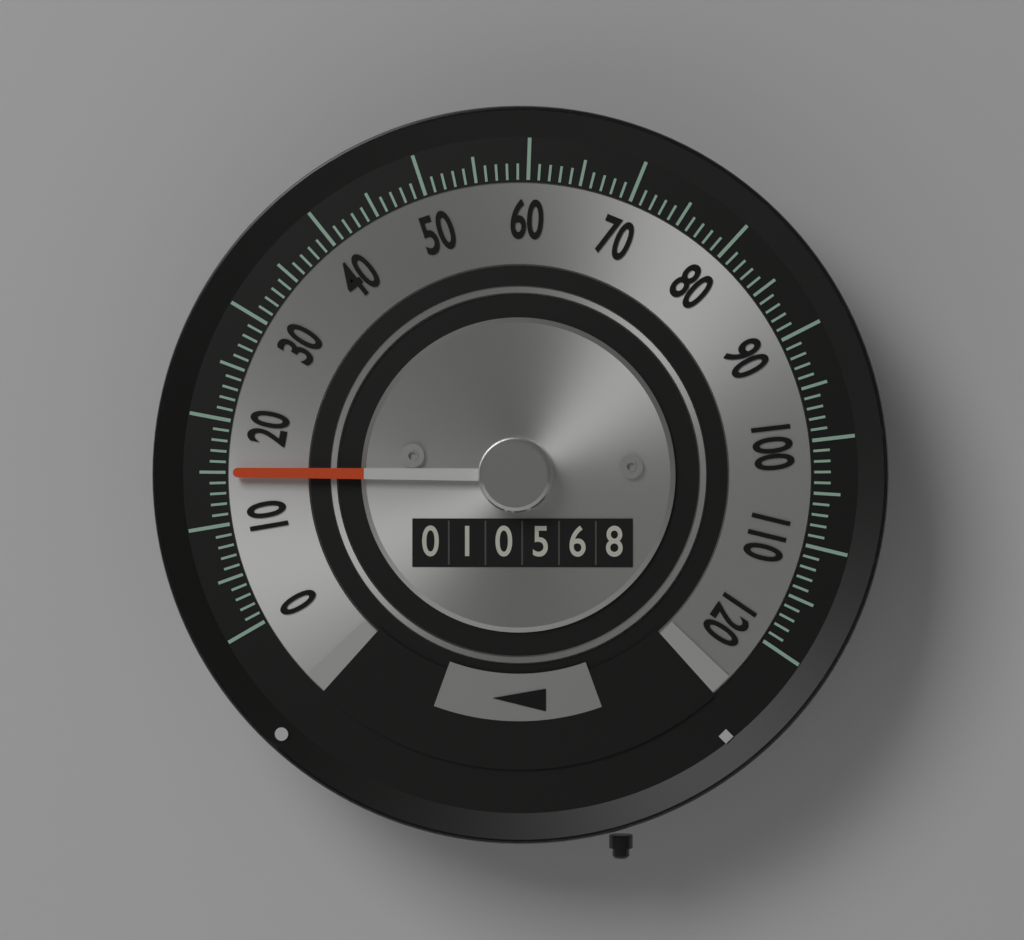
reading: 15 (no unit)
